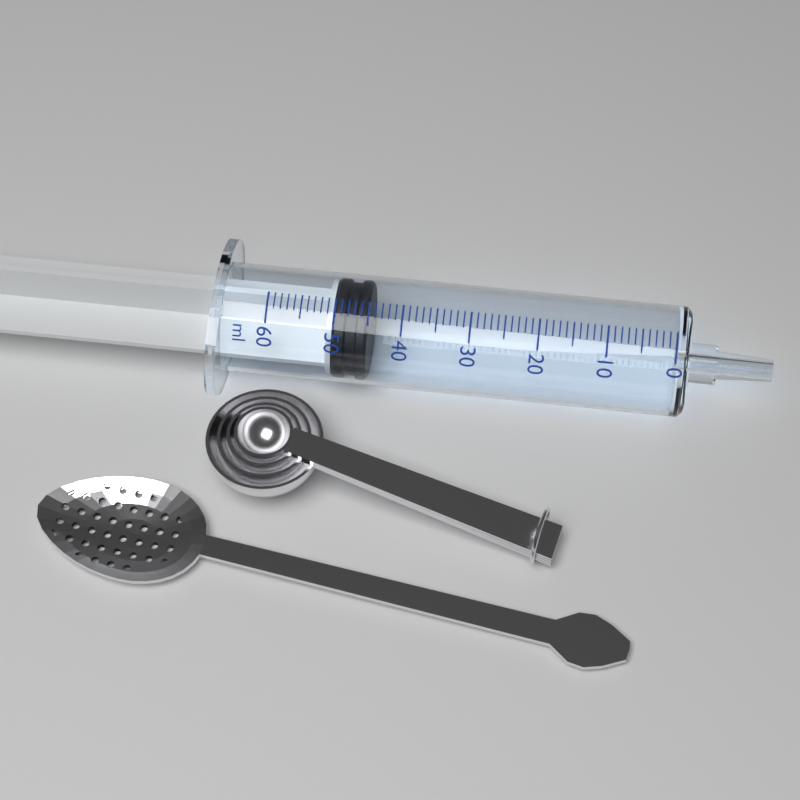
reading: 45 ml
